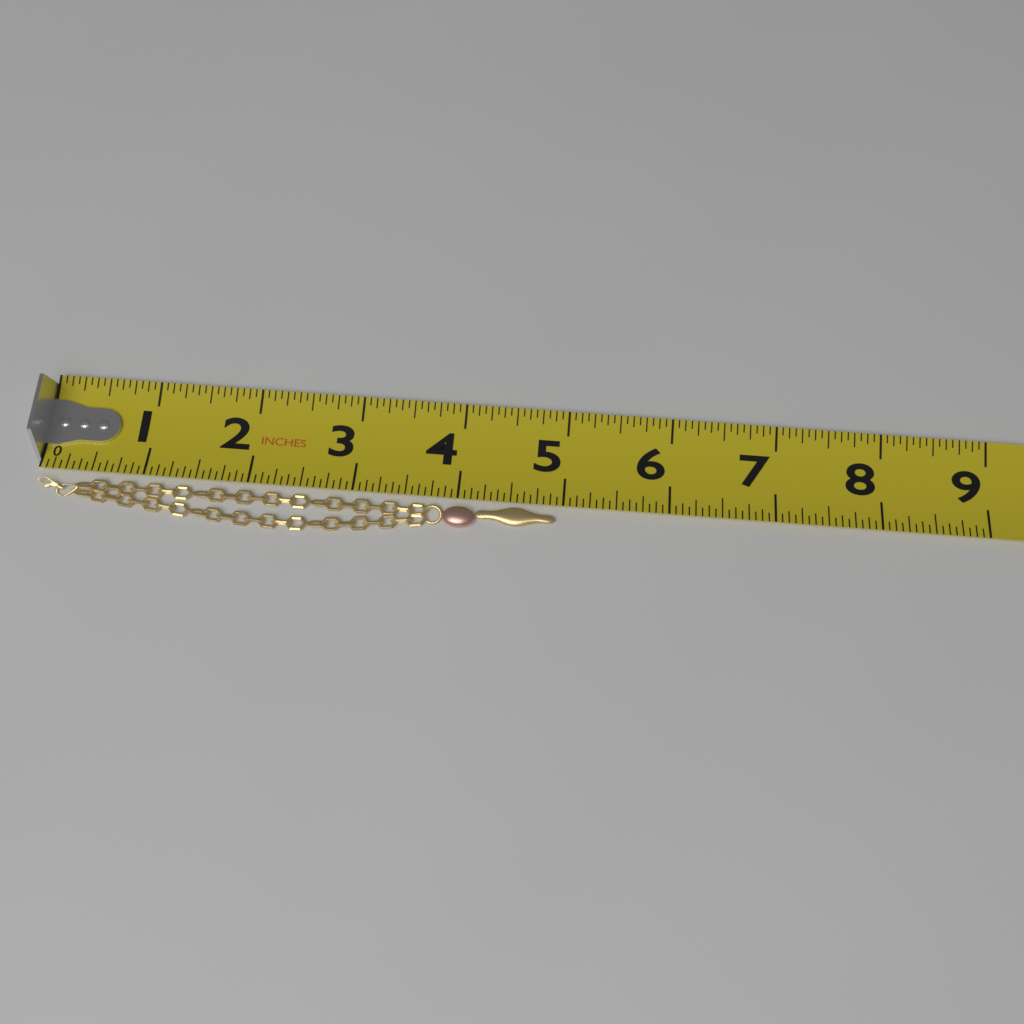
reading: 4.9375 in
